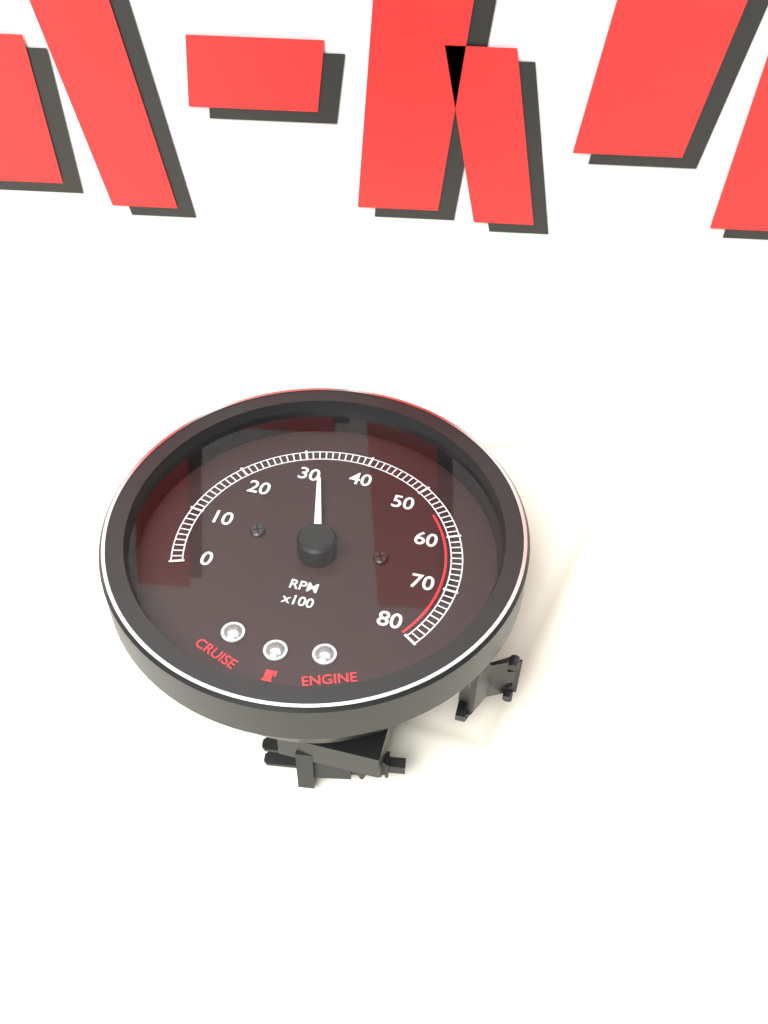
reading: 3200 RPM
